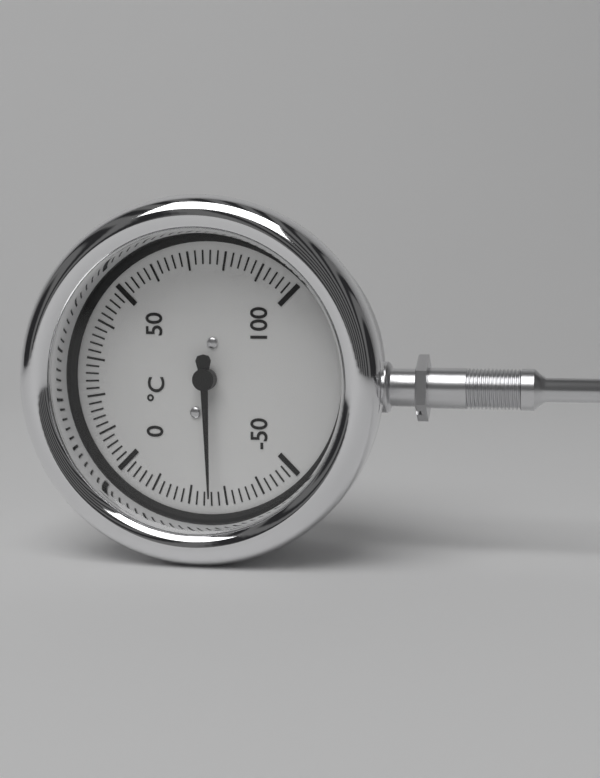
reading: -26 °C
